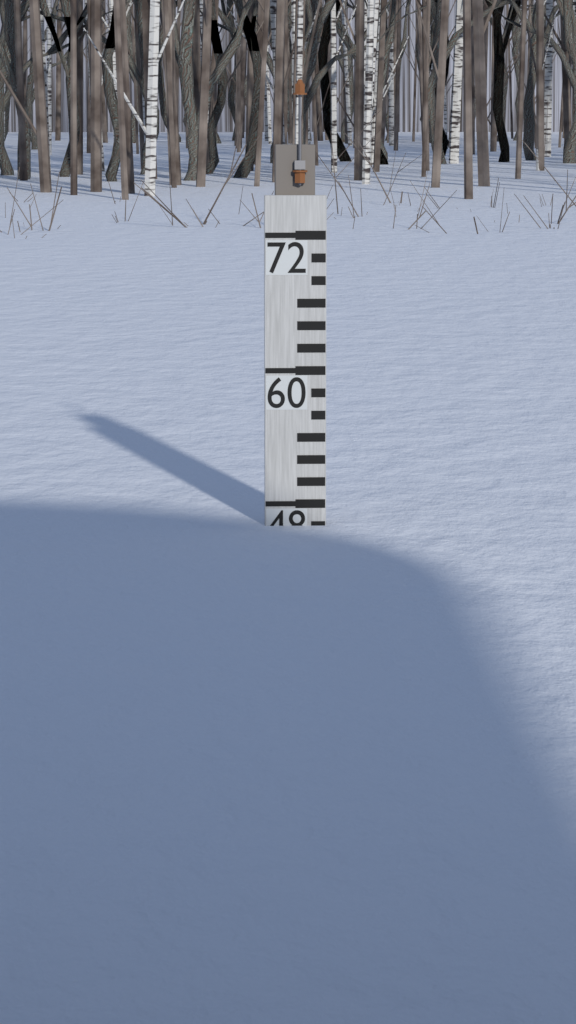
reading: 46 (no unit)
